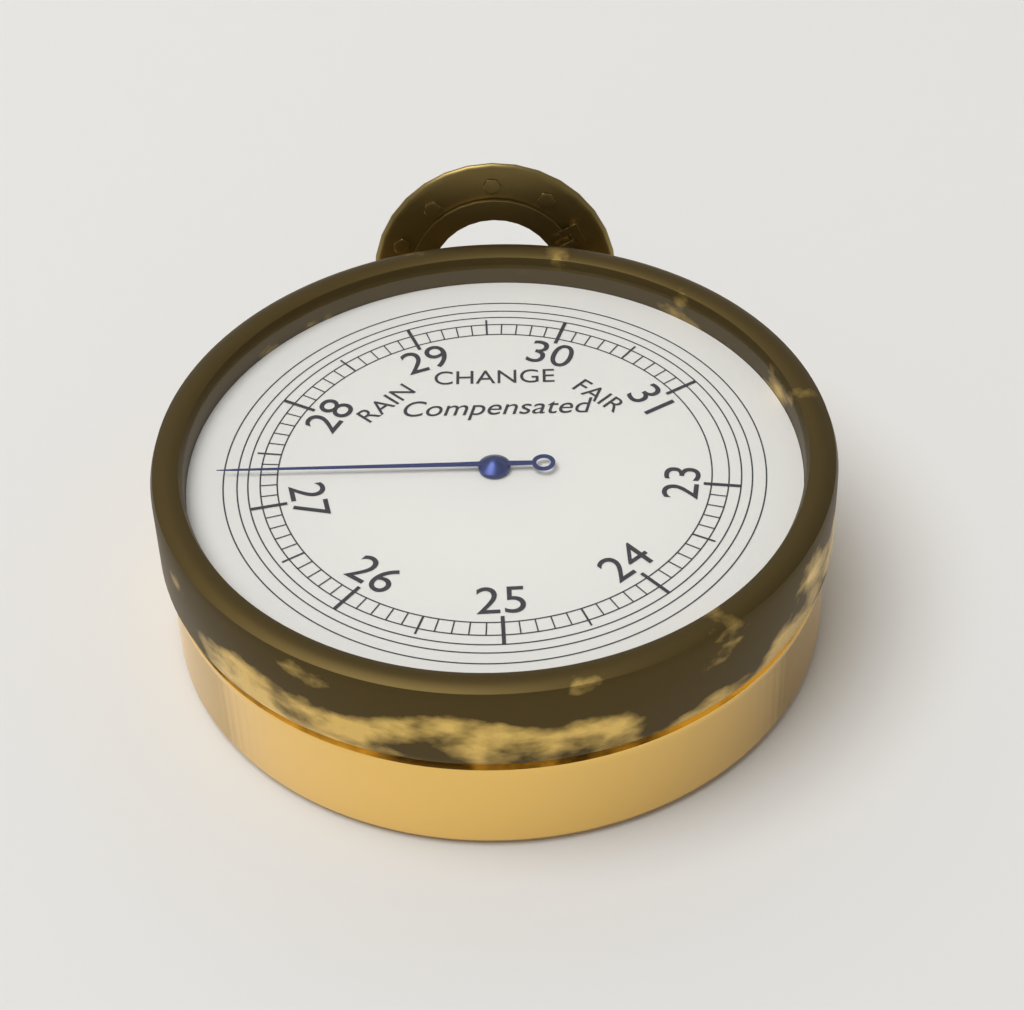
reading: 27.3 inHg
